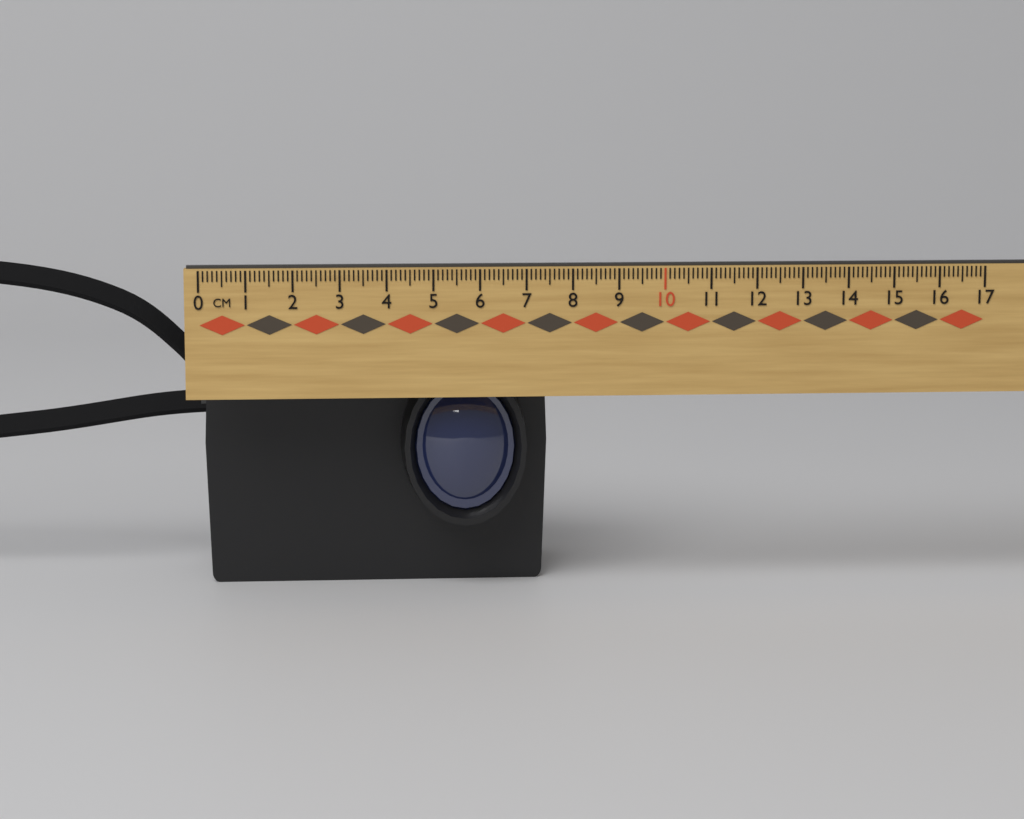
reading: 7.6 cm
